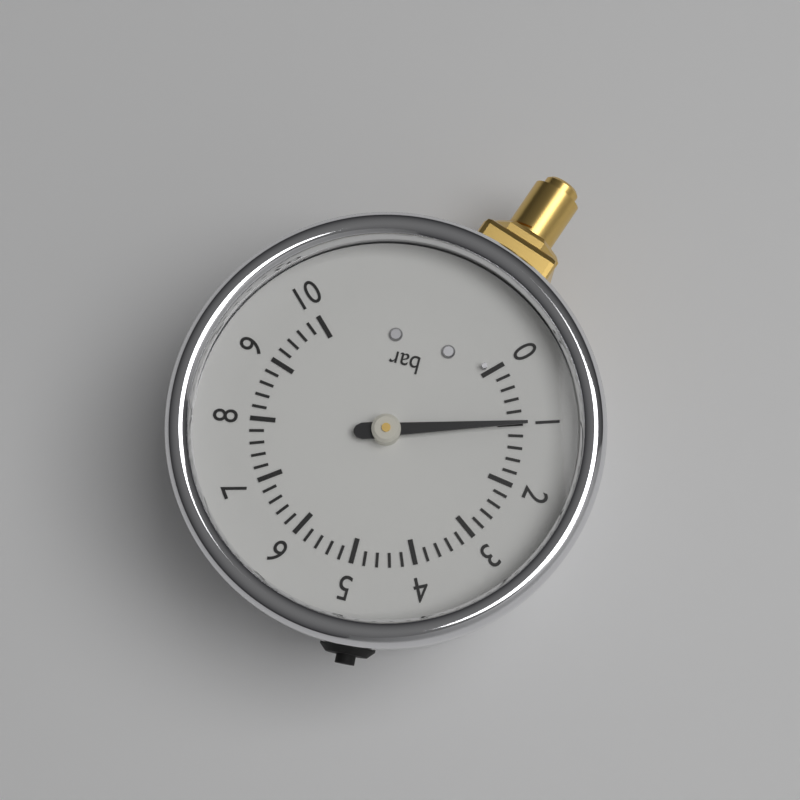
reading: 1.0 bar
